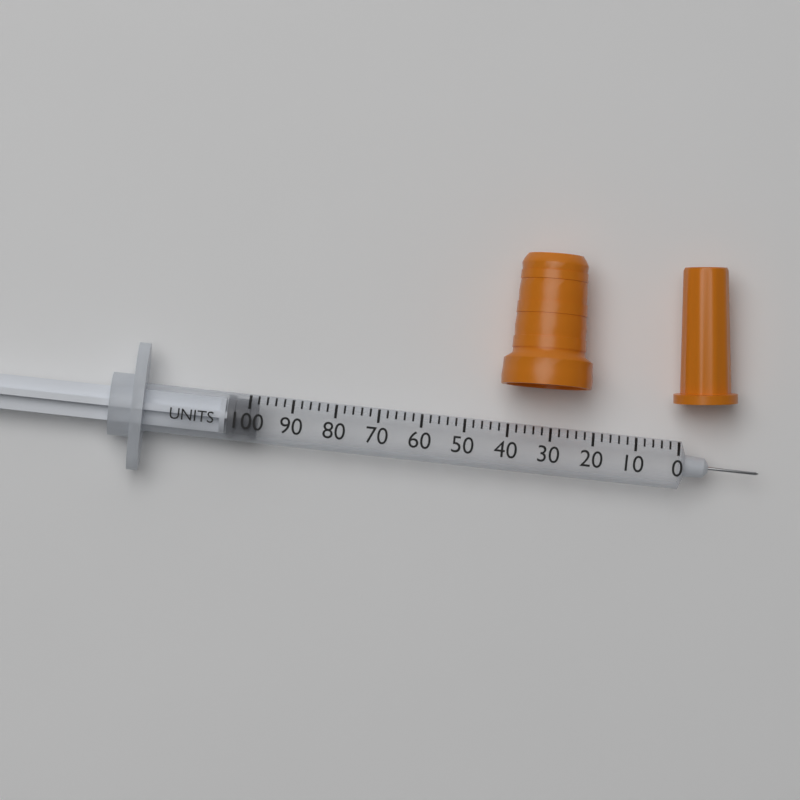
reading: 98 units
